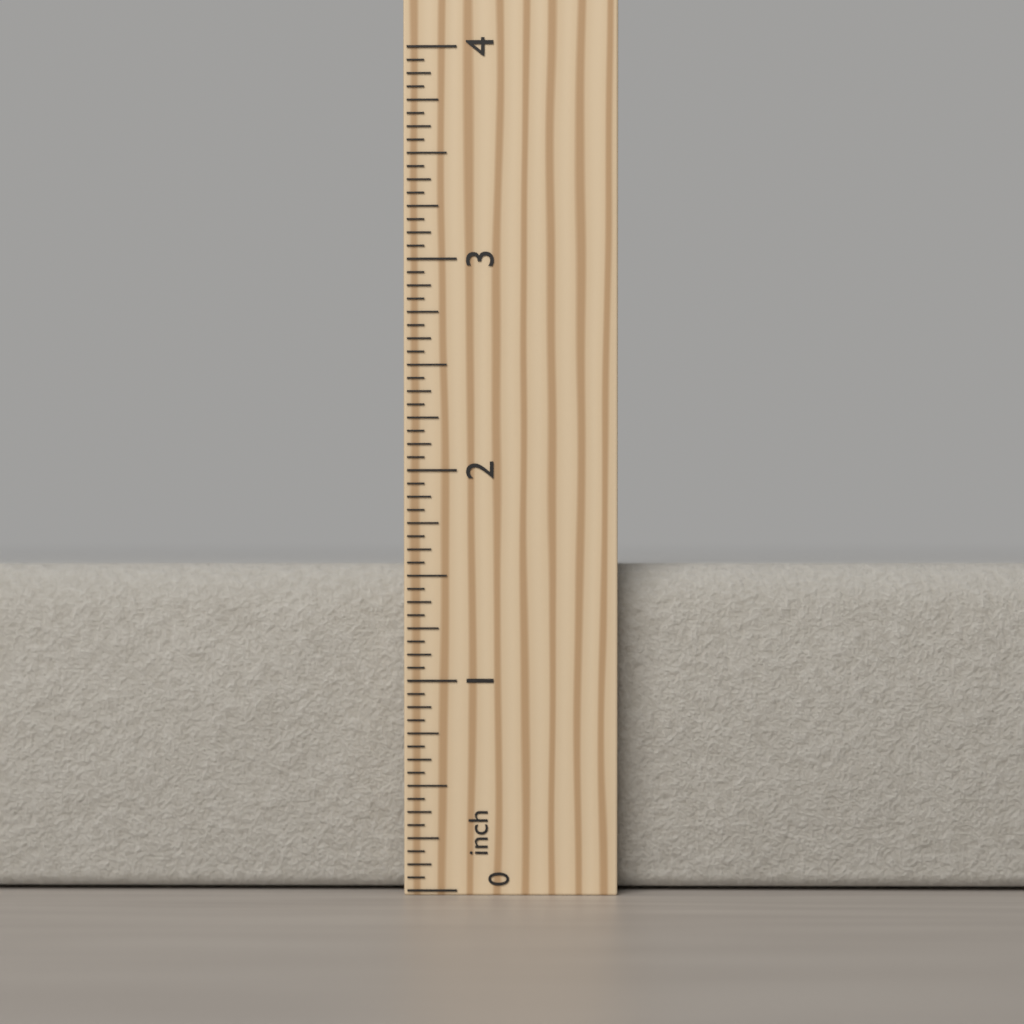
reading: 1.5625 inch
